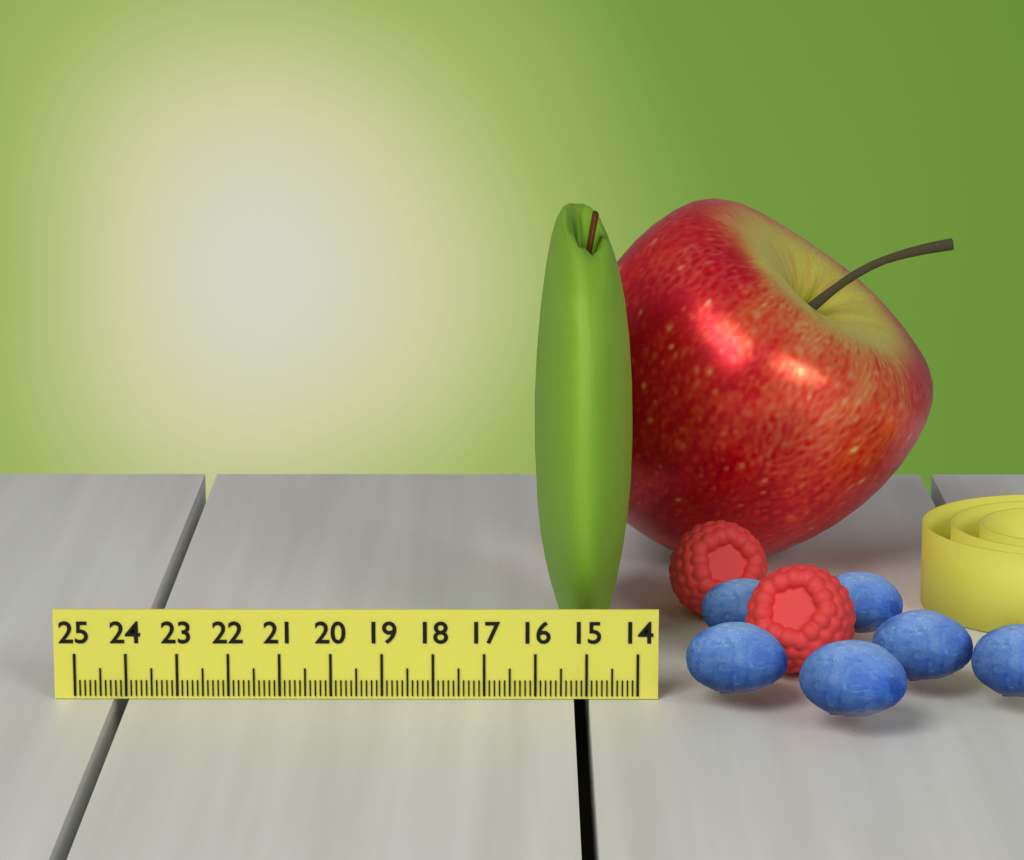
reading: 16.0 (no unit)
